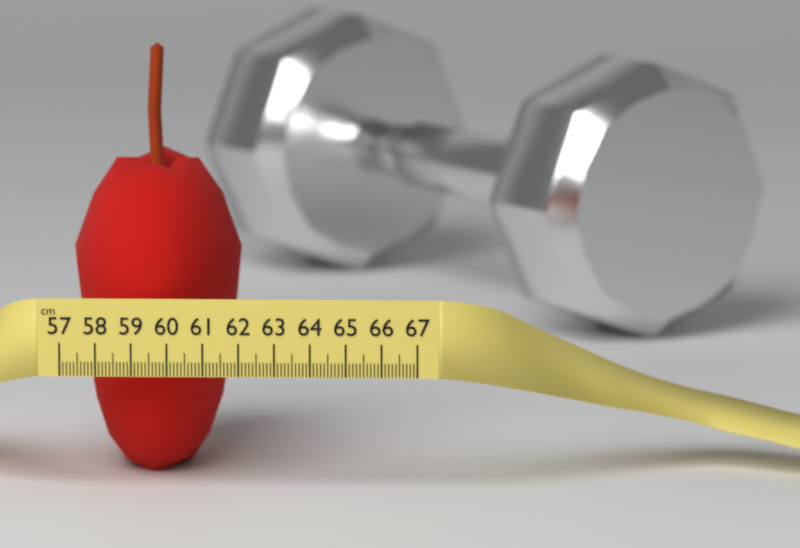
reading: 61.8 cm
